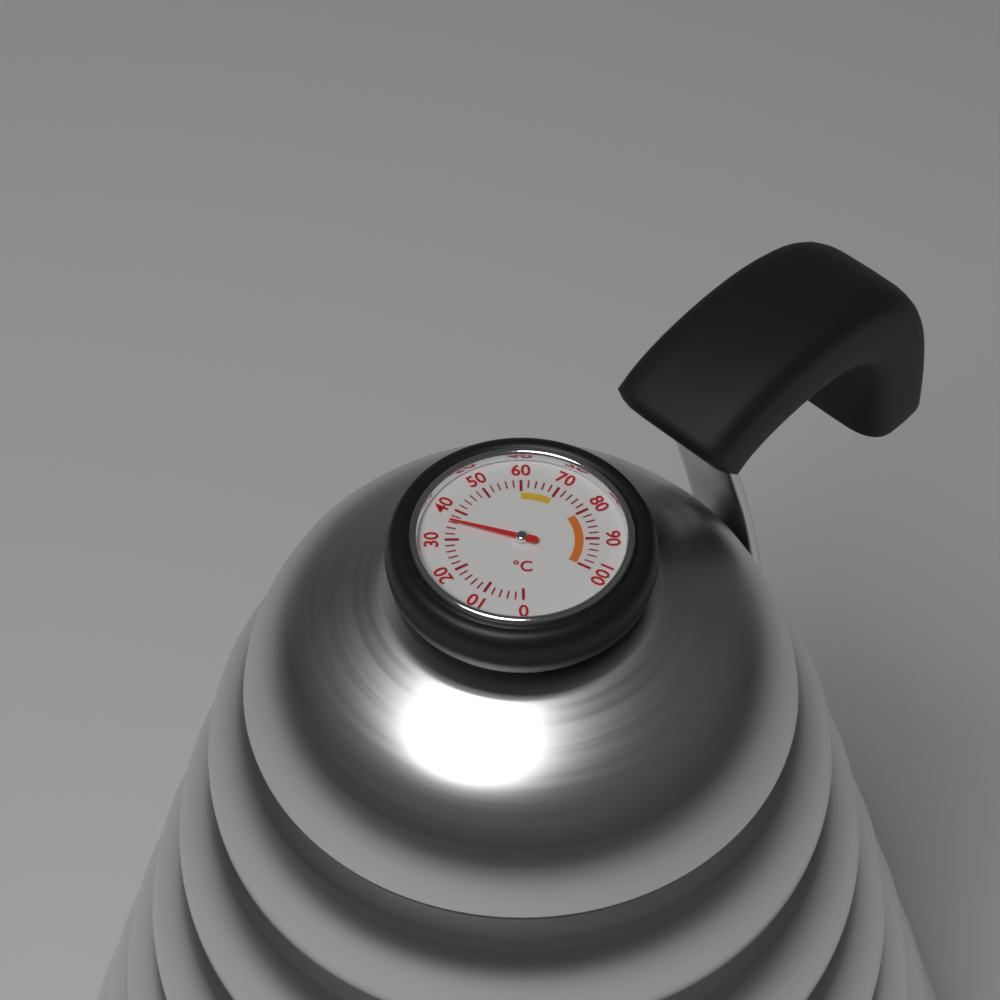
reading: 36 °C
